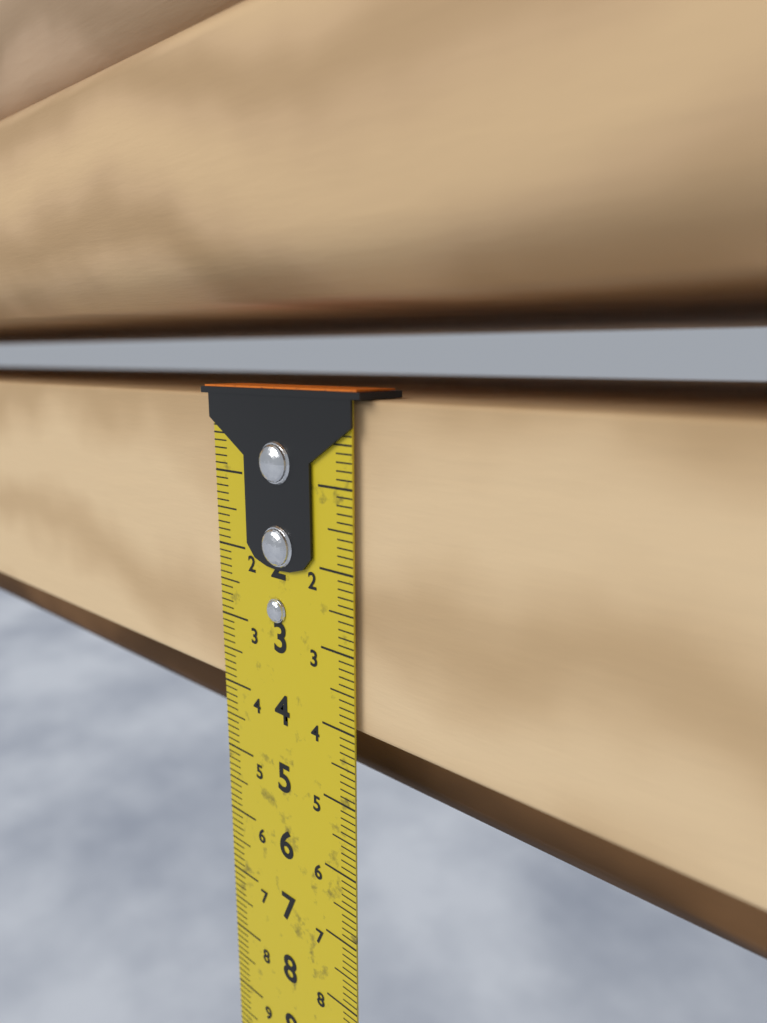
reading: 4.0 cm
